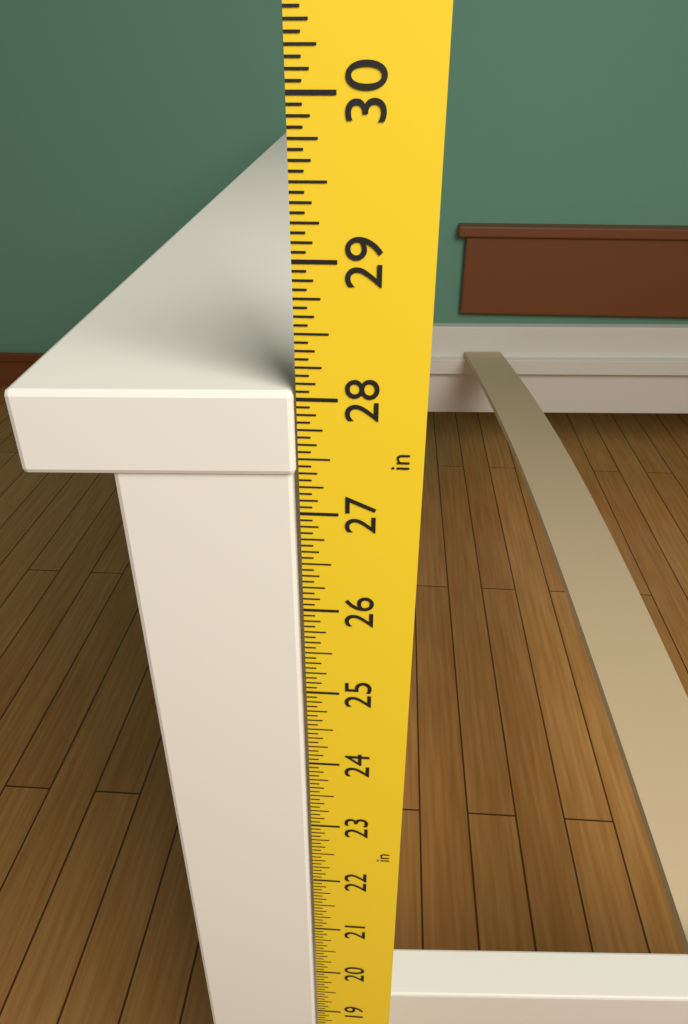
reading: 28.0625 in
